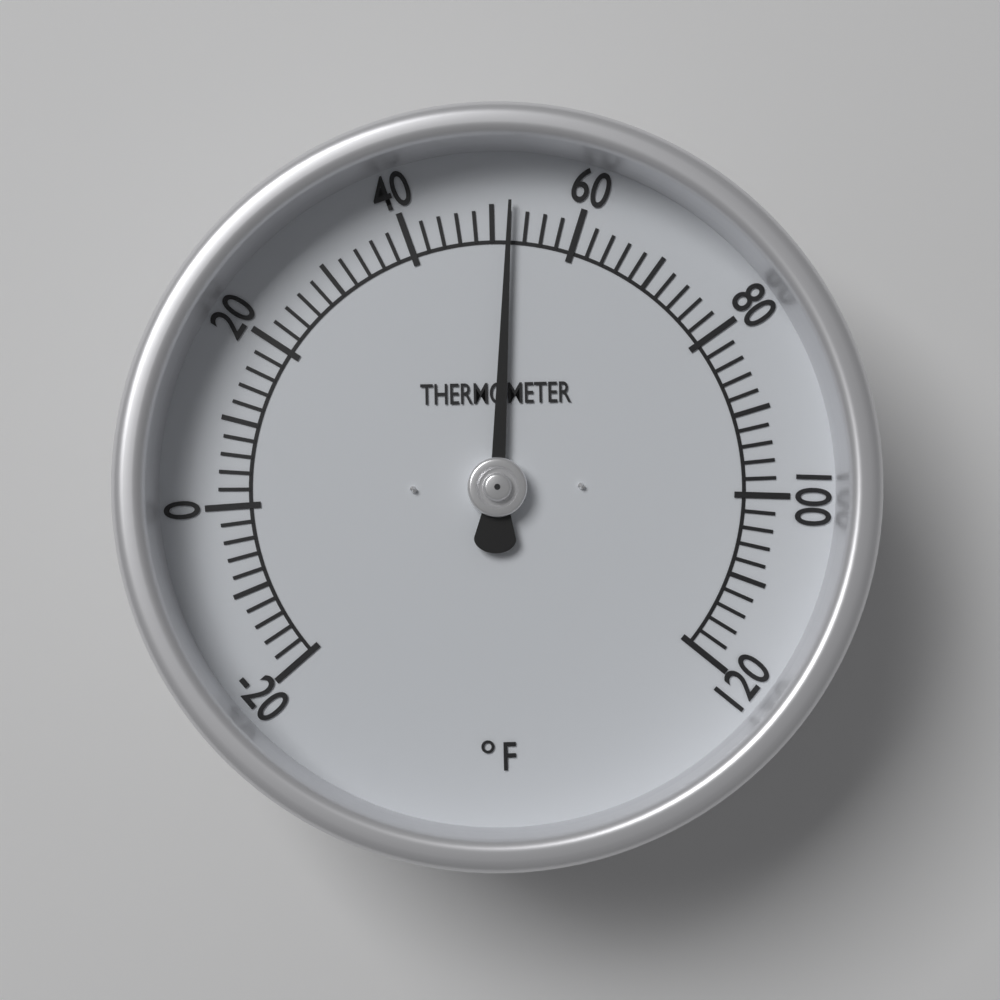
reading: 52 °F
